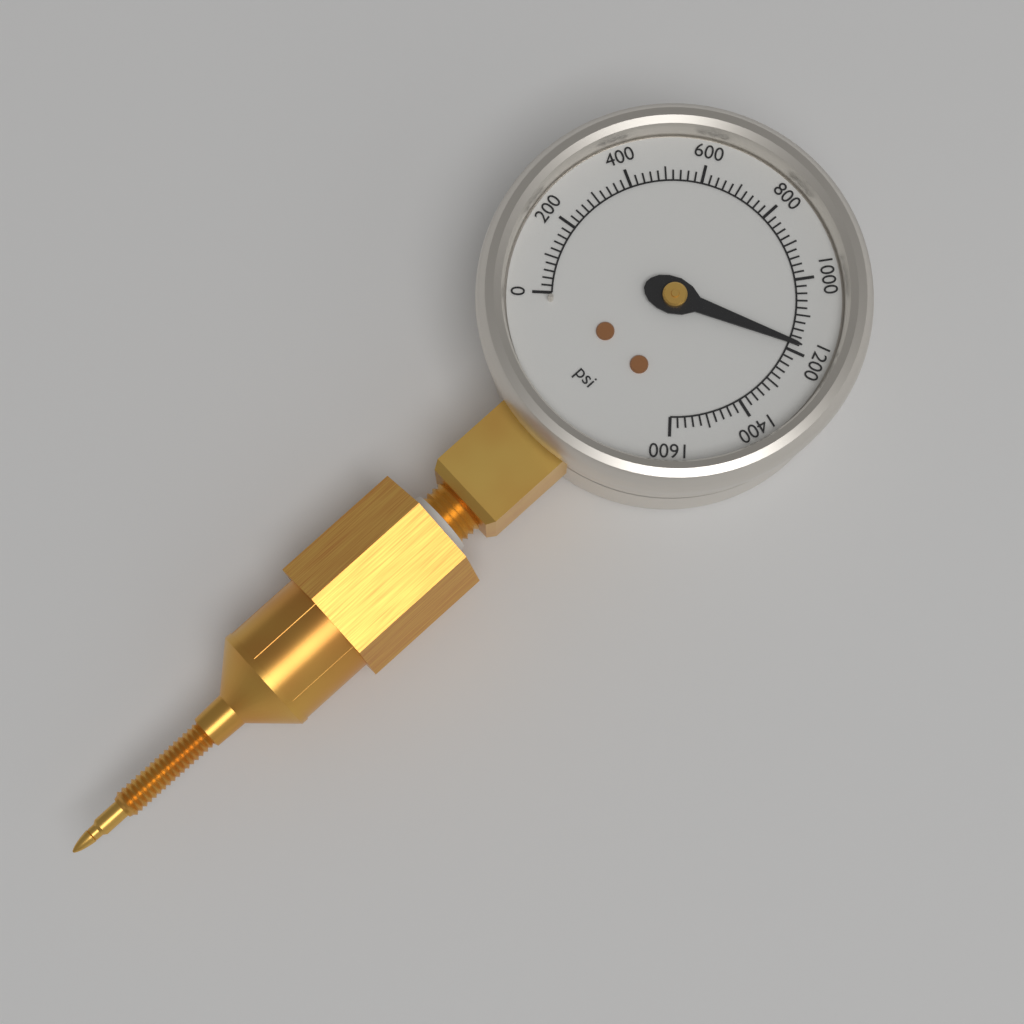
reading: 1180 psi
